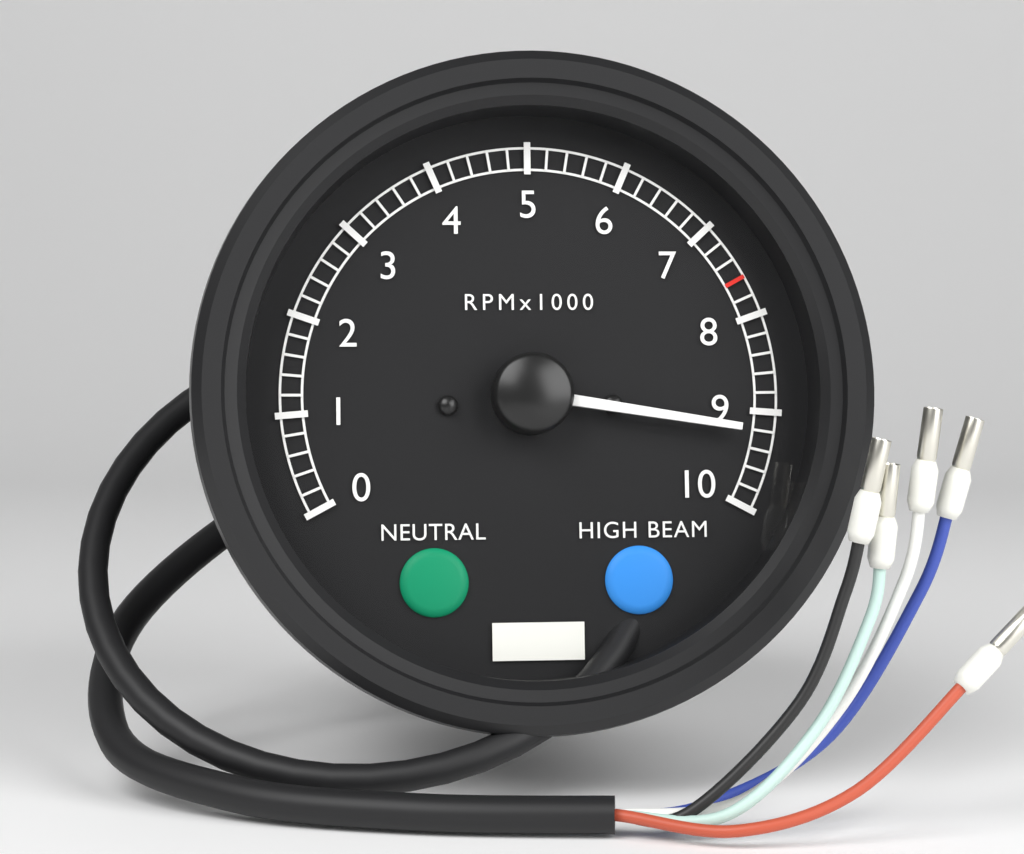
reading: 9200 RPM
